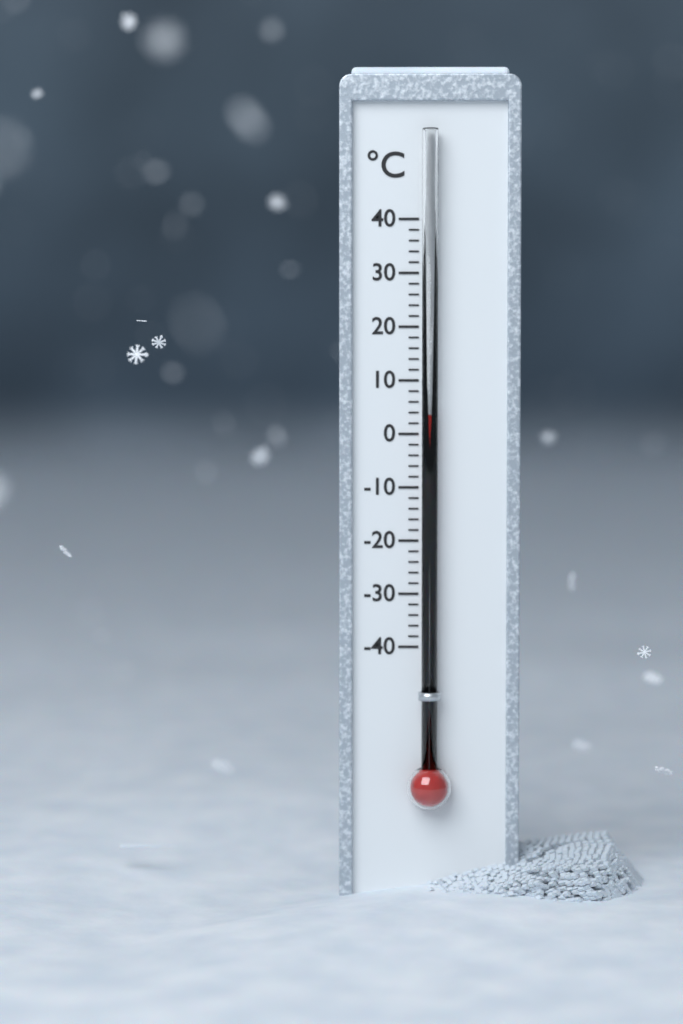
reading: 4 °C
